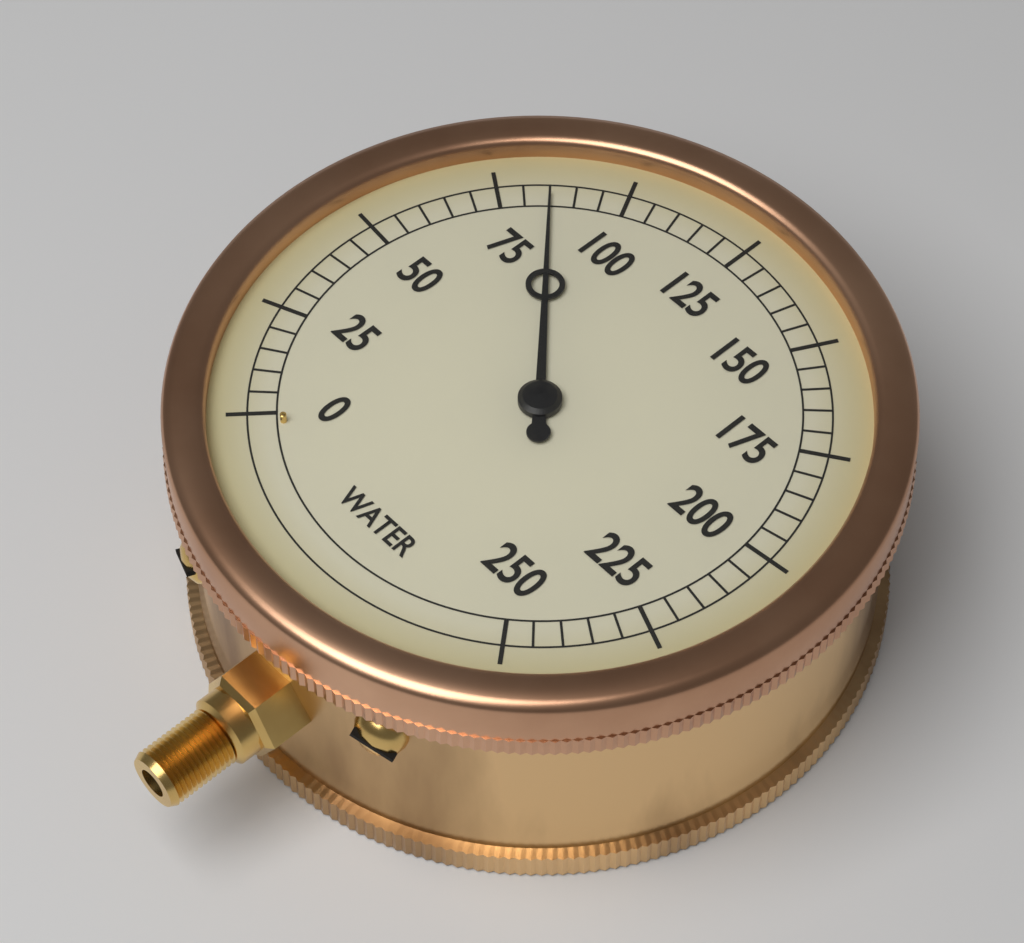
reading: 85 (no unit)
